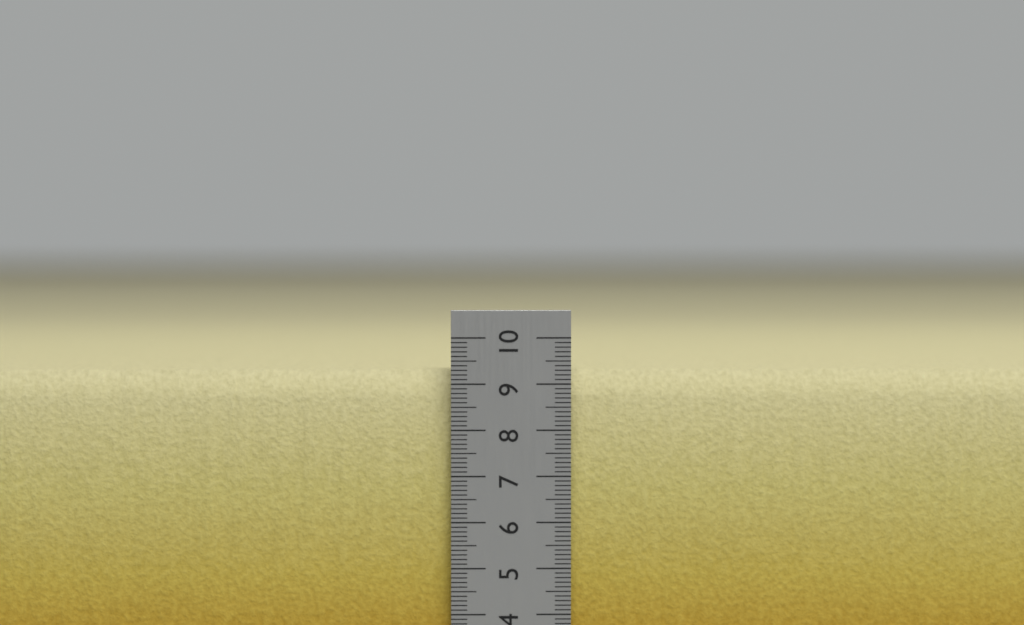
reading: 9.3 cm
